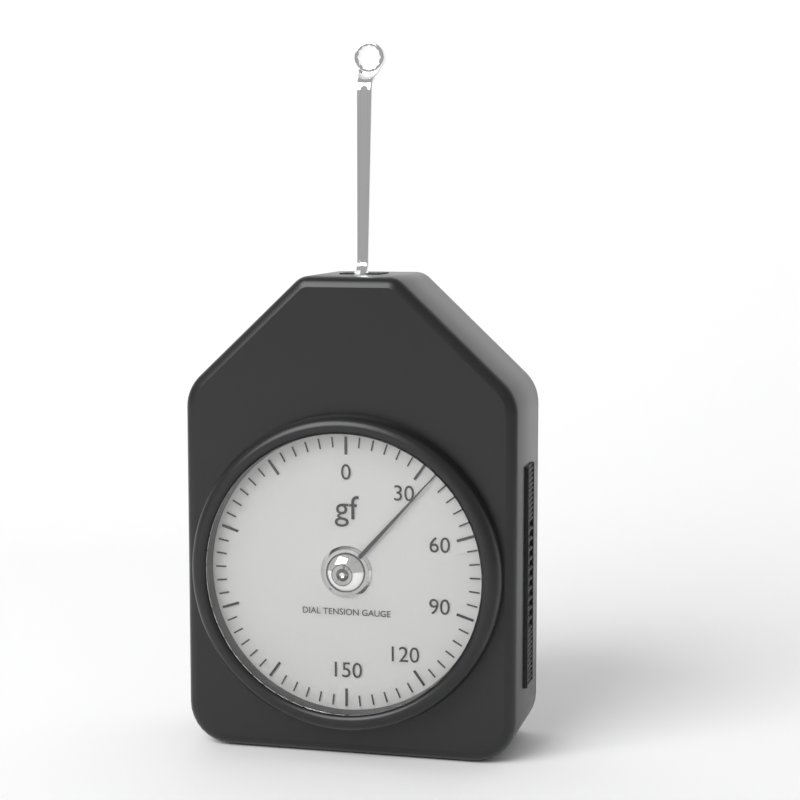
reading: 35 gf
